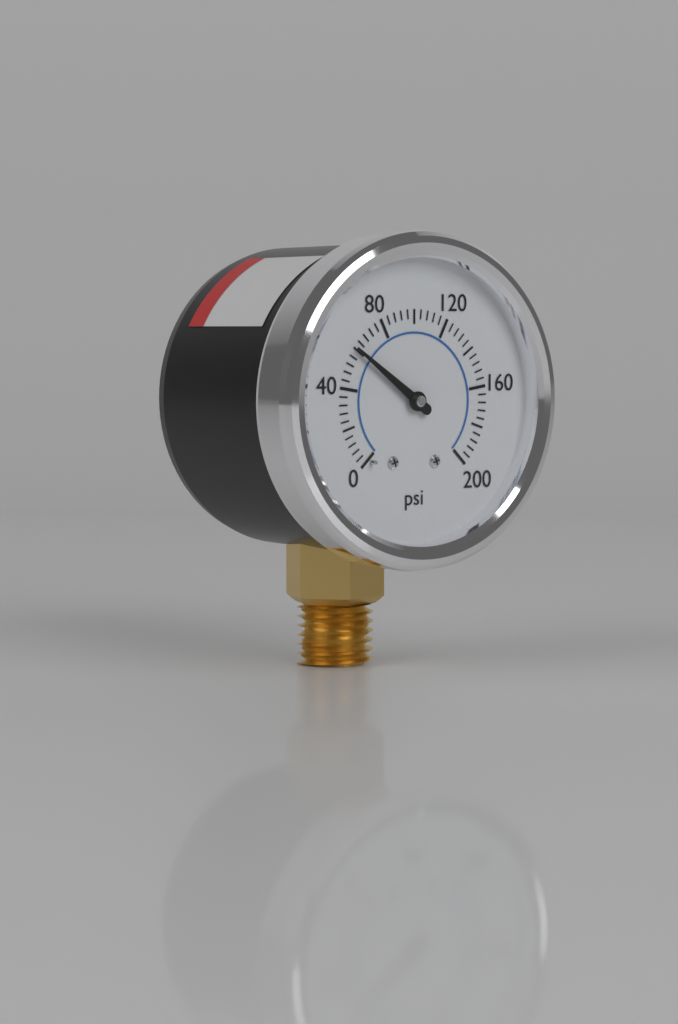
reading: 60 psi
